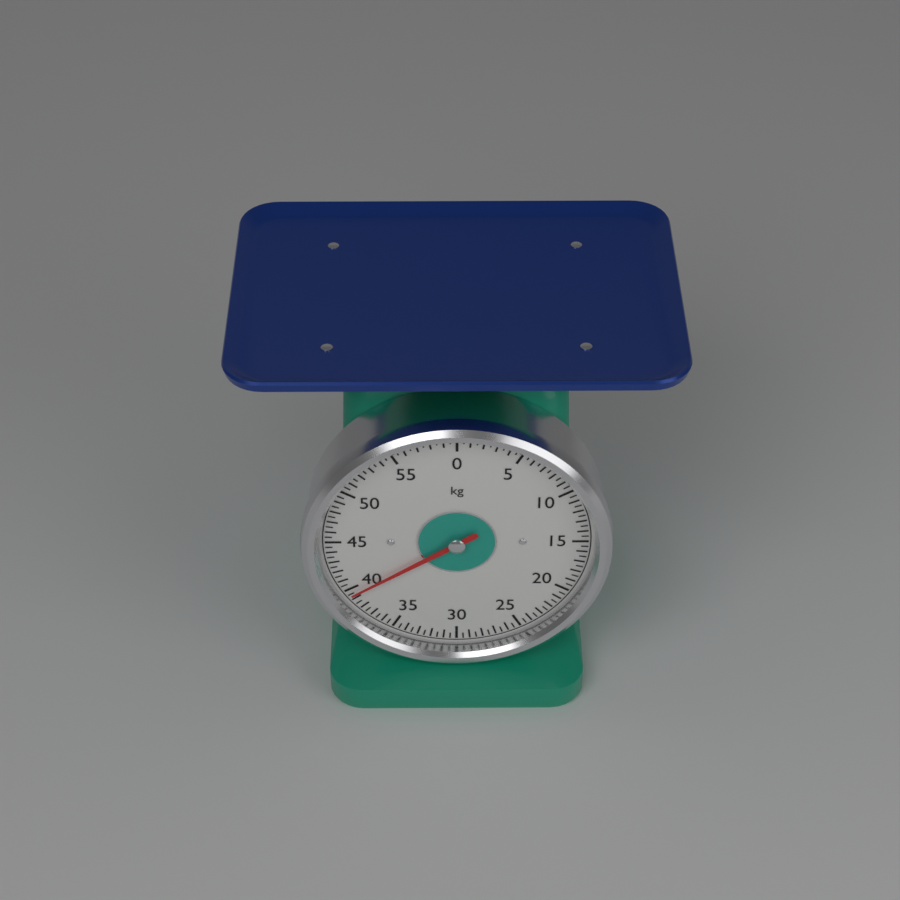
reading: 39.5 kg
